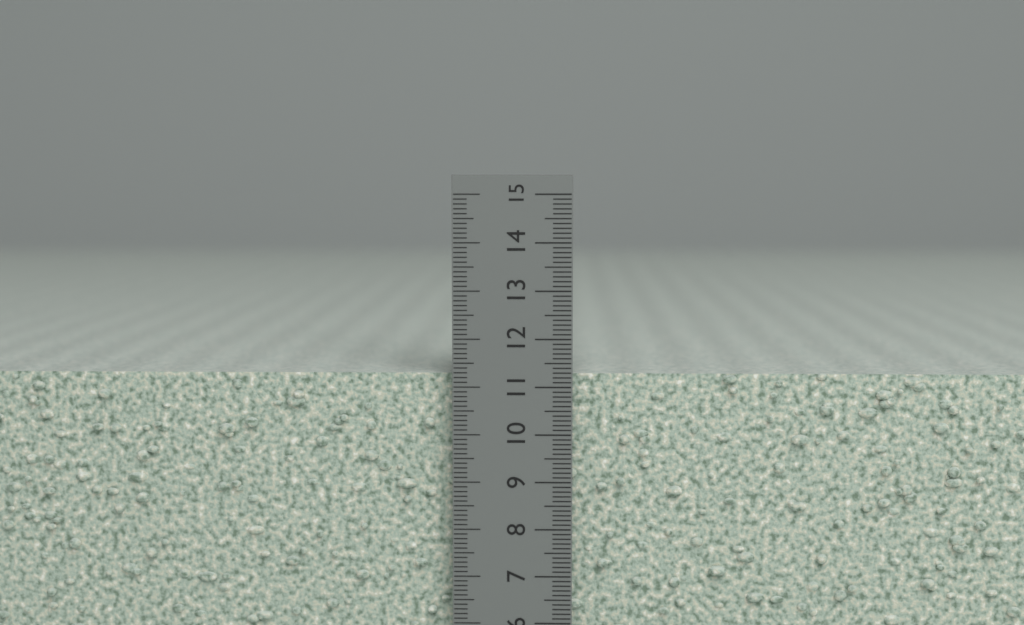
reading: 11.3 cm
